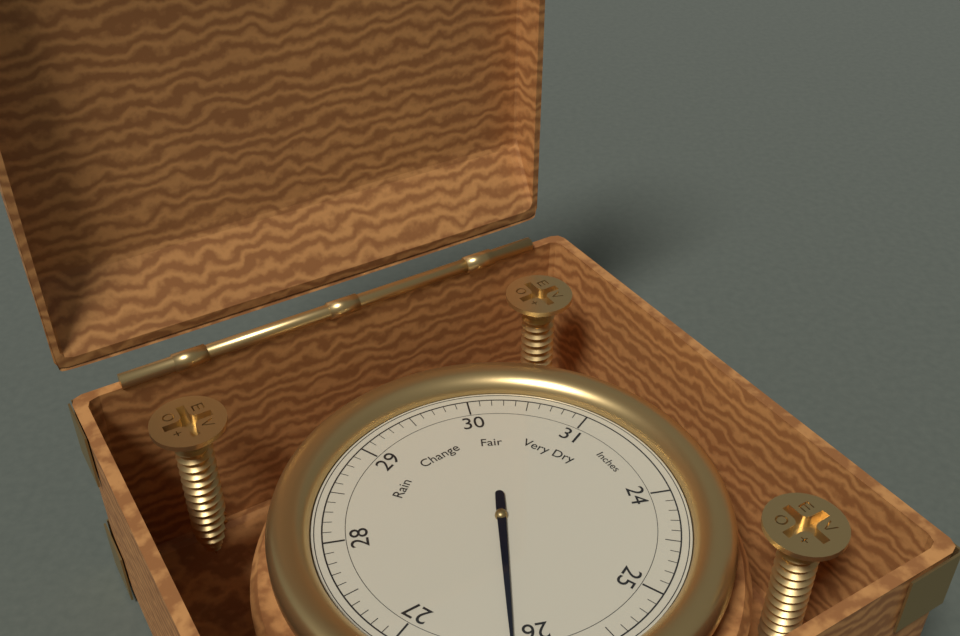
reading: 26.2 Inches
